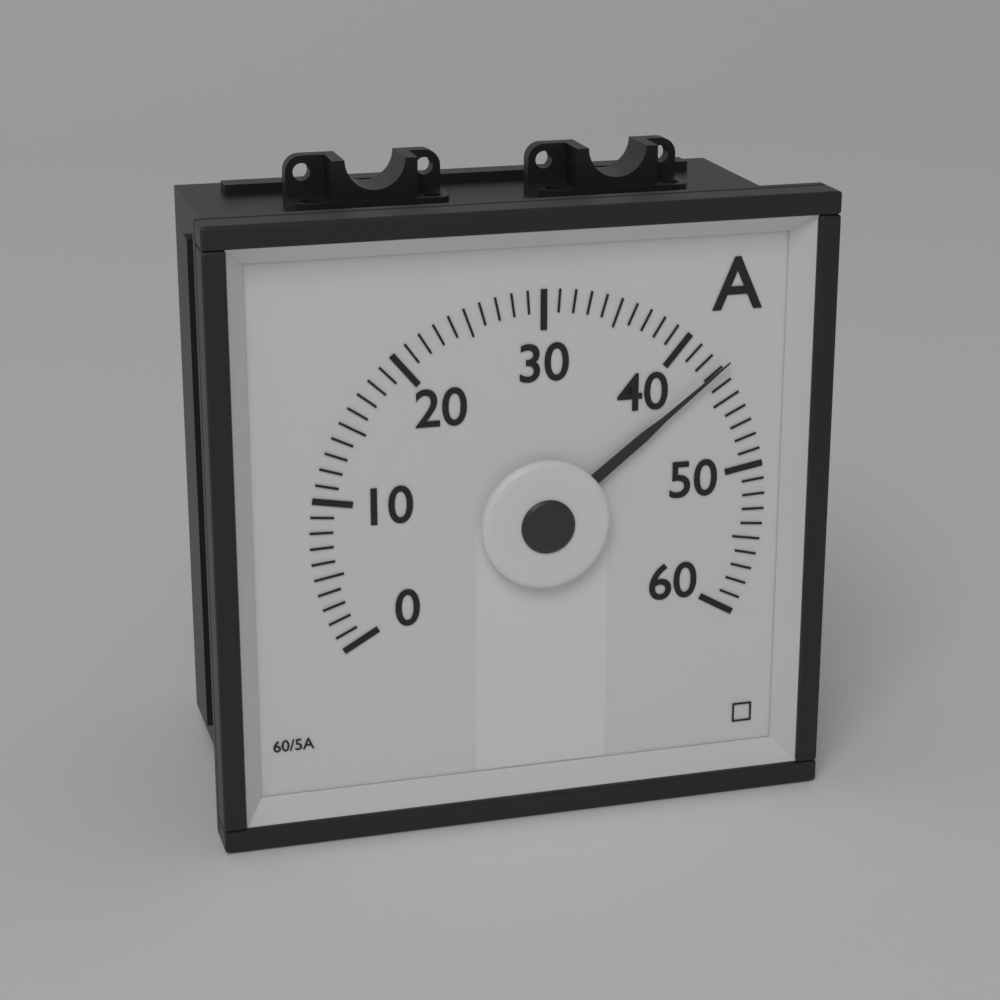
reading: 43 A
